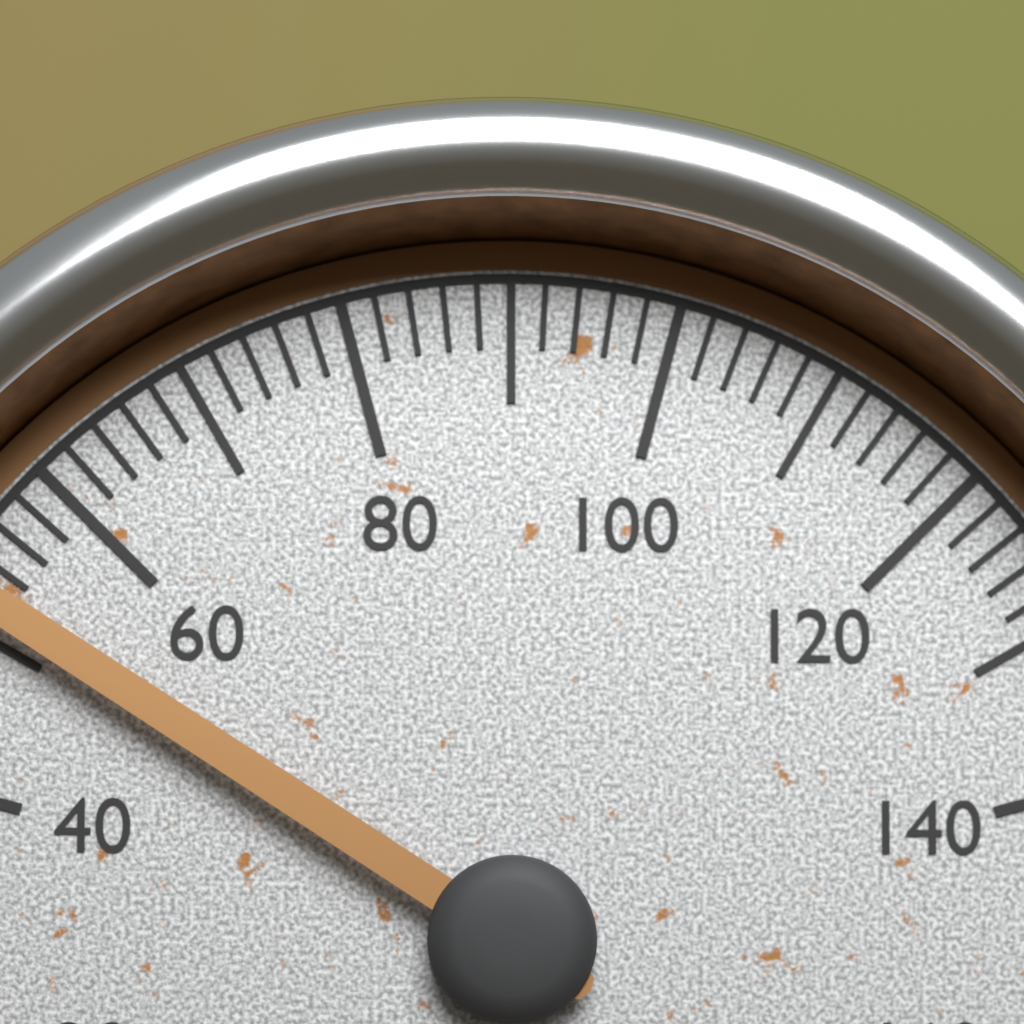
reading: 52 (no unit)
